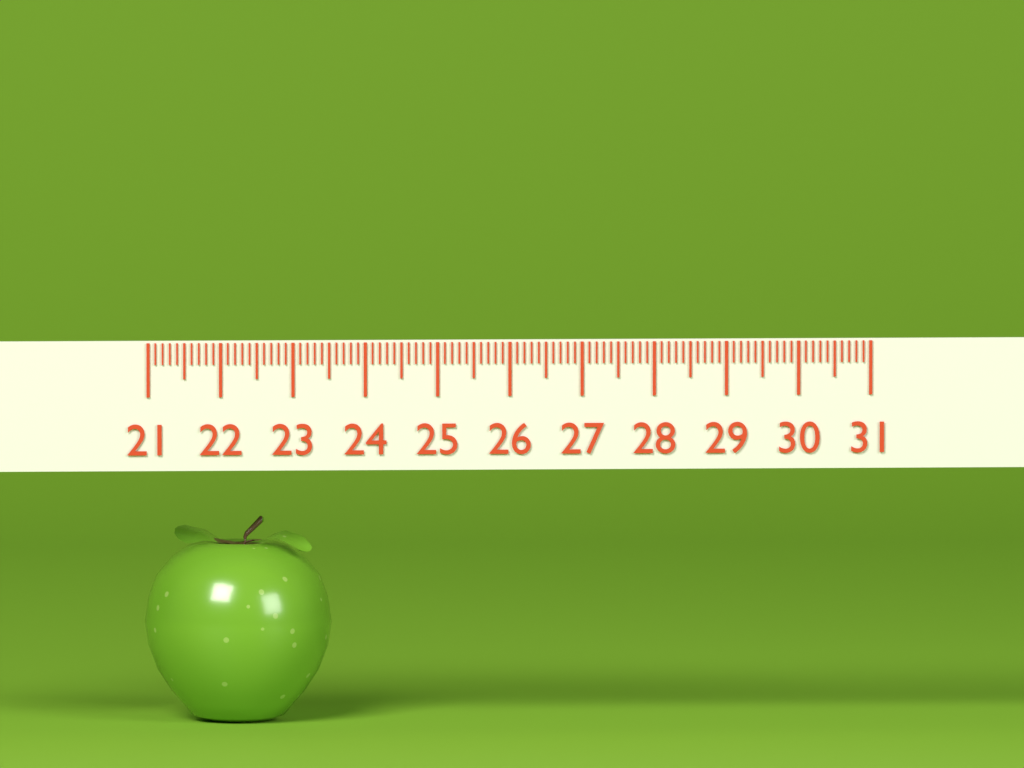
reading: 23.6 (no unit)
